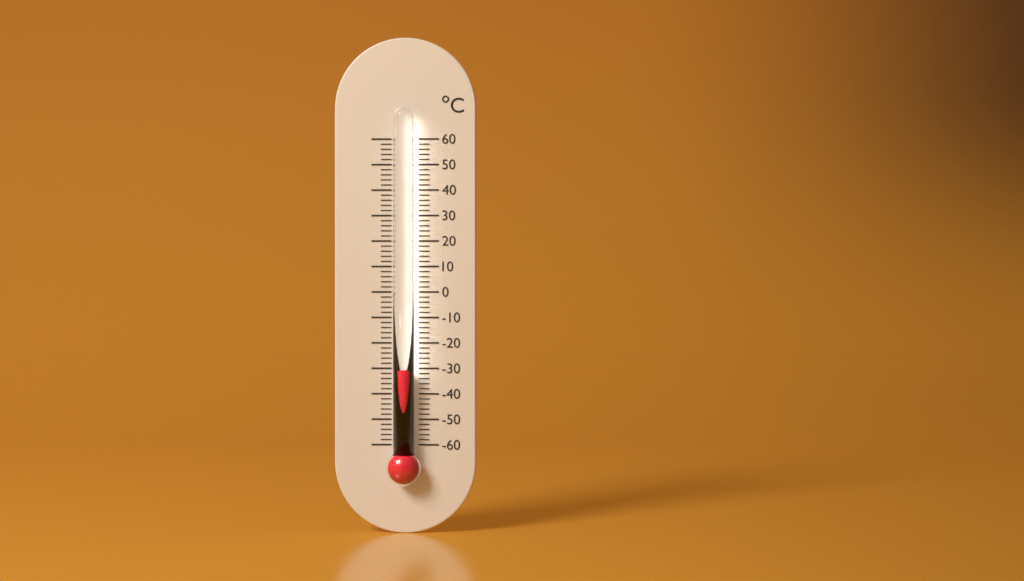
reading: -30 °C
